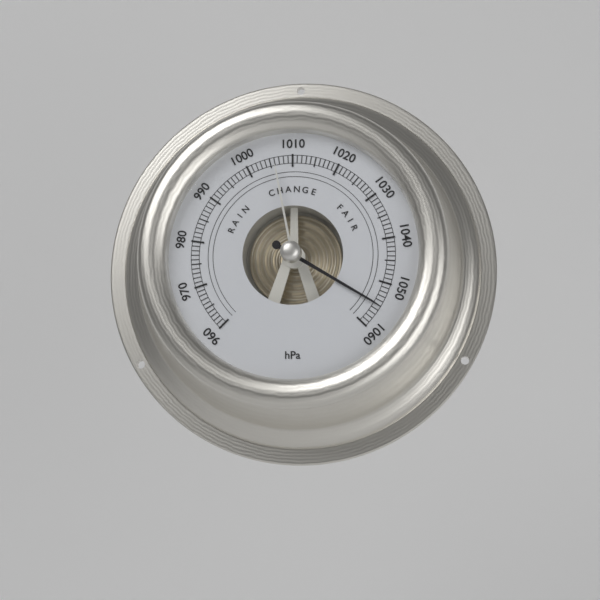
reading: 1055 hPa
